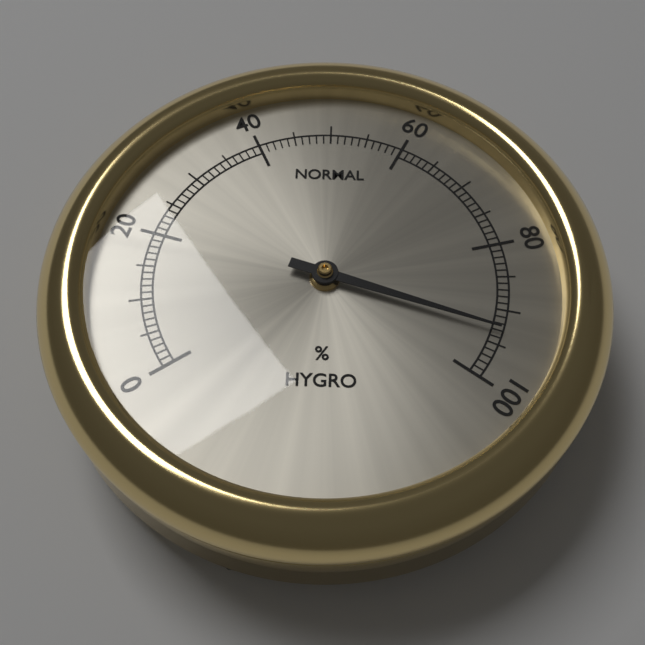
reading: 93 %
